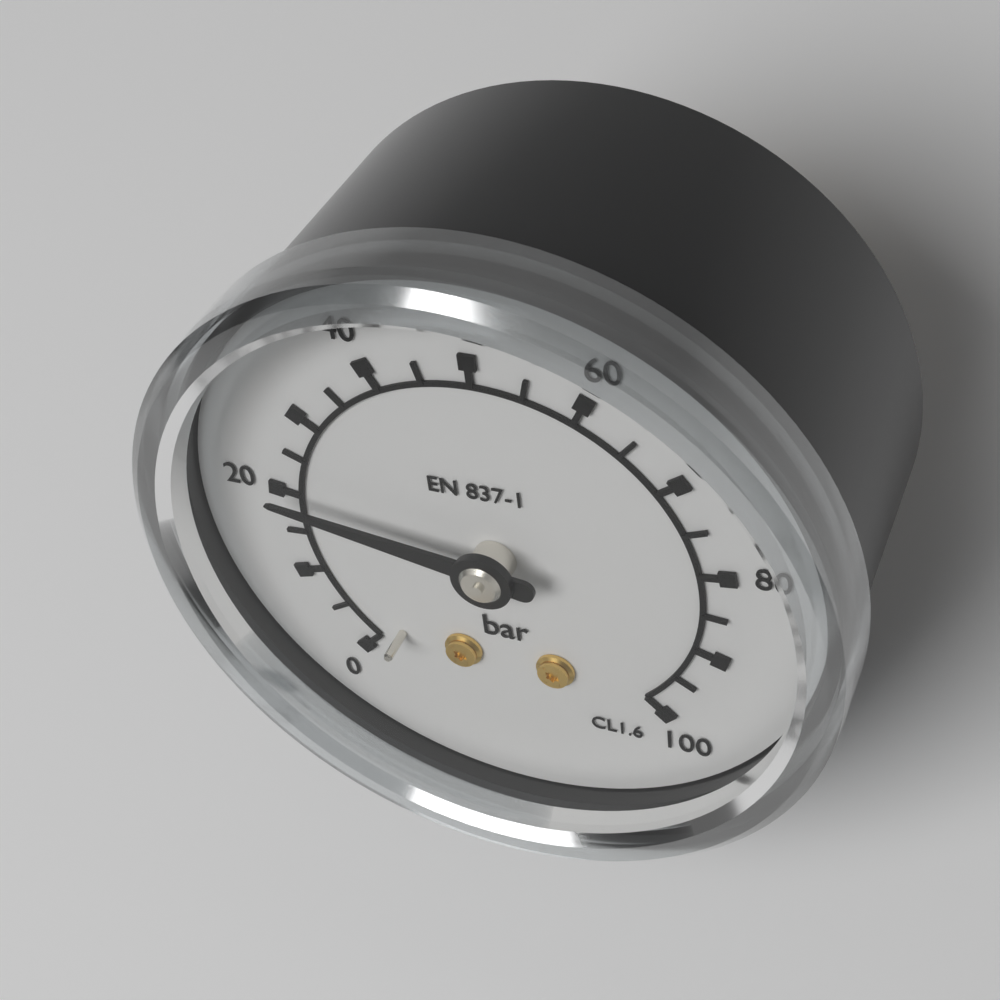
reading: 20 bar
